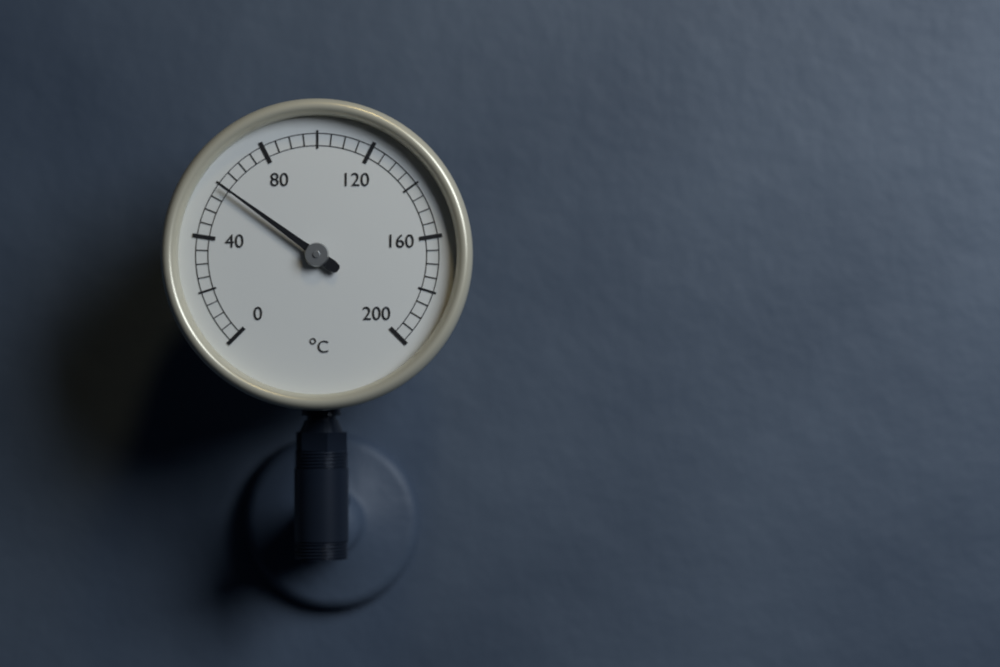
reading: 60 °C
